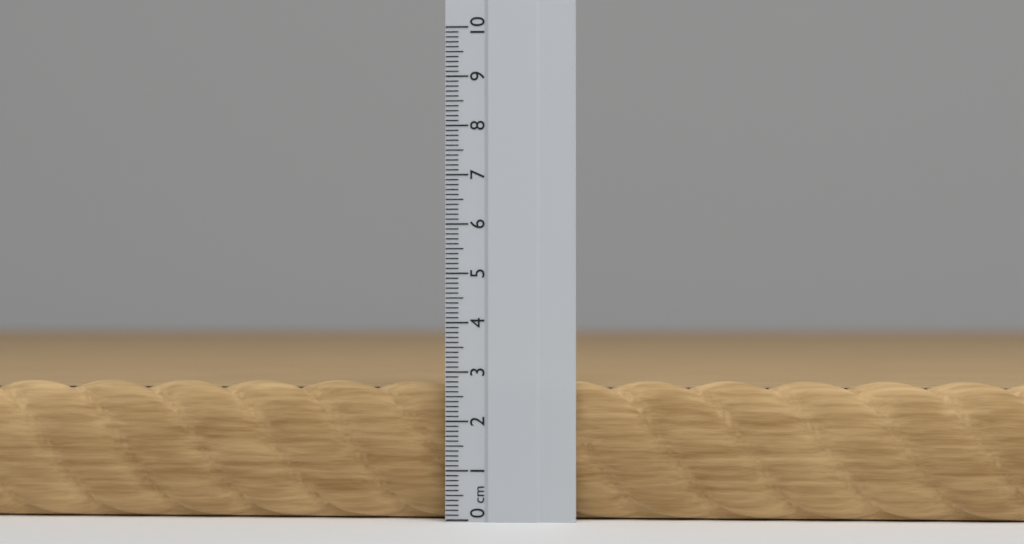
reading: 2.8 cm
